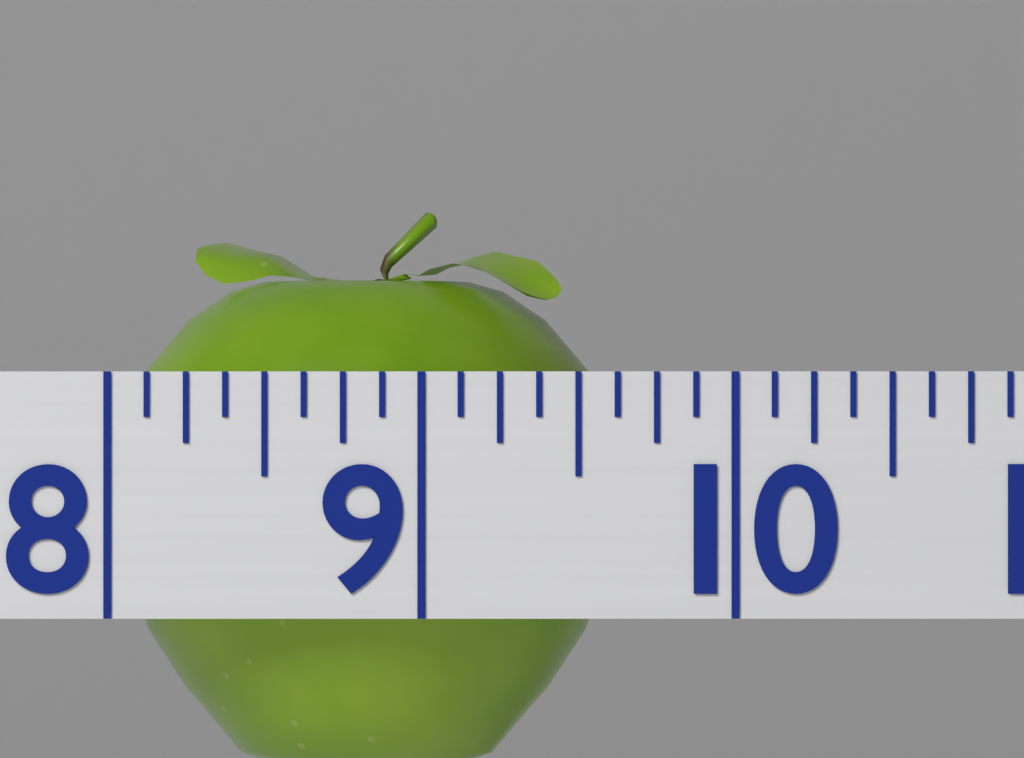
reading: 9.625 (no unit)
